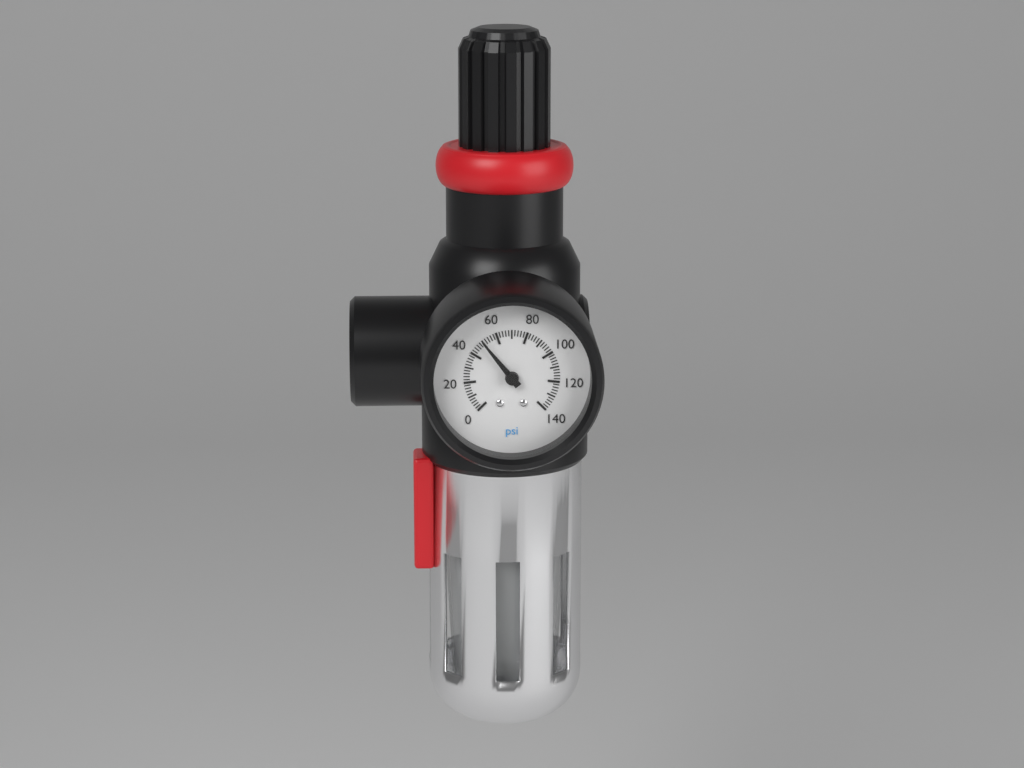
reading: 50 psi
